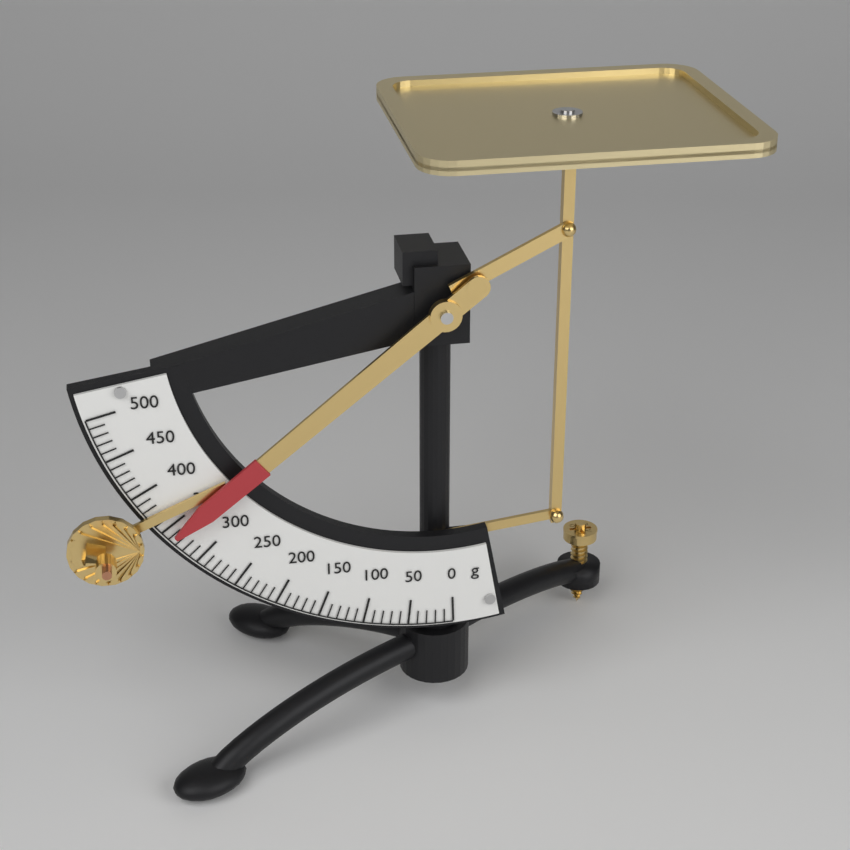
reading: 340 g
